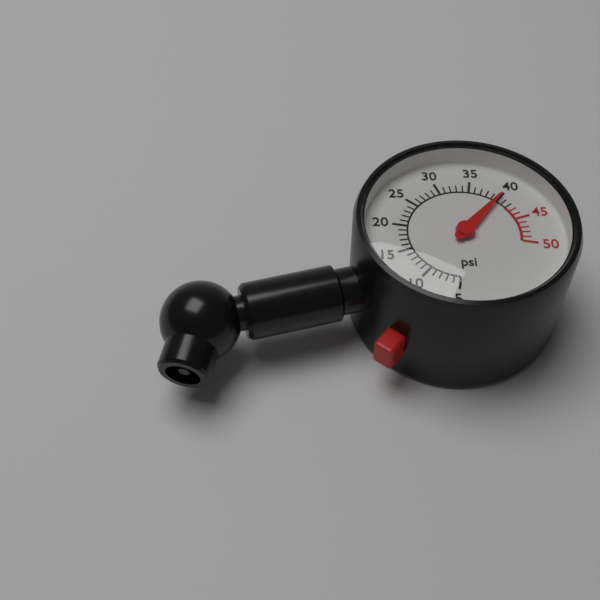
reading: 40 psi
